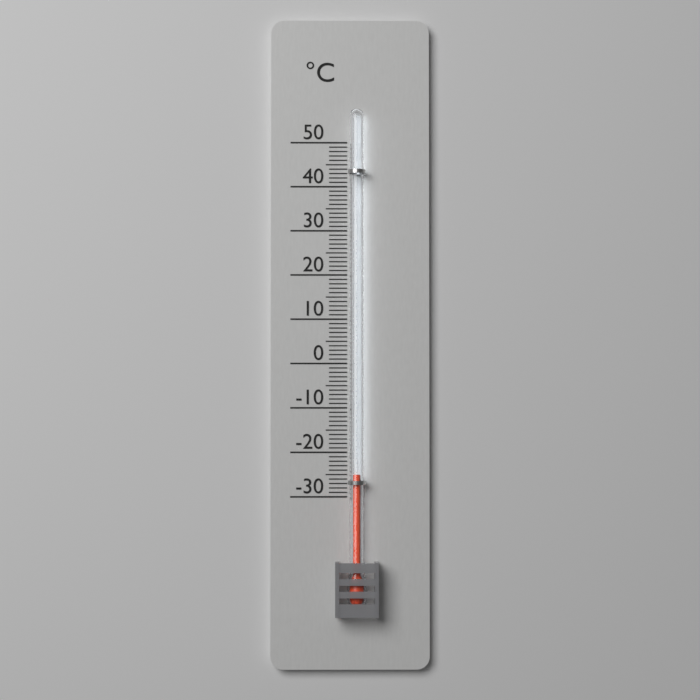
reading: -25 °C
